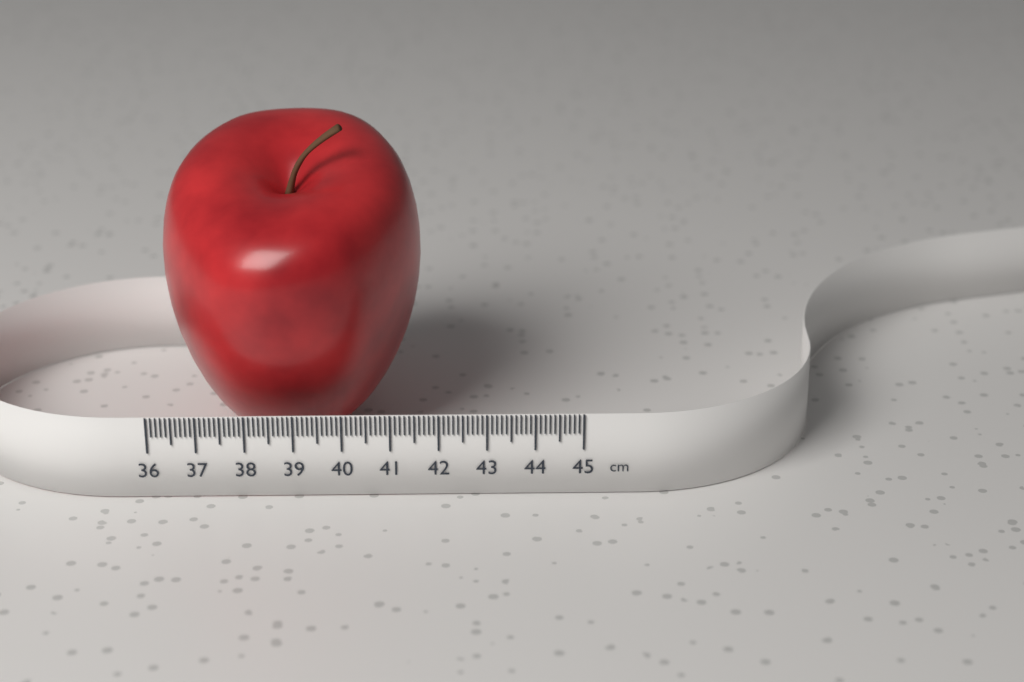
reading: 41.6 cm
